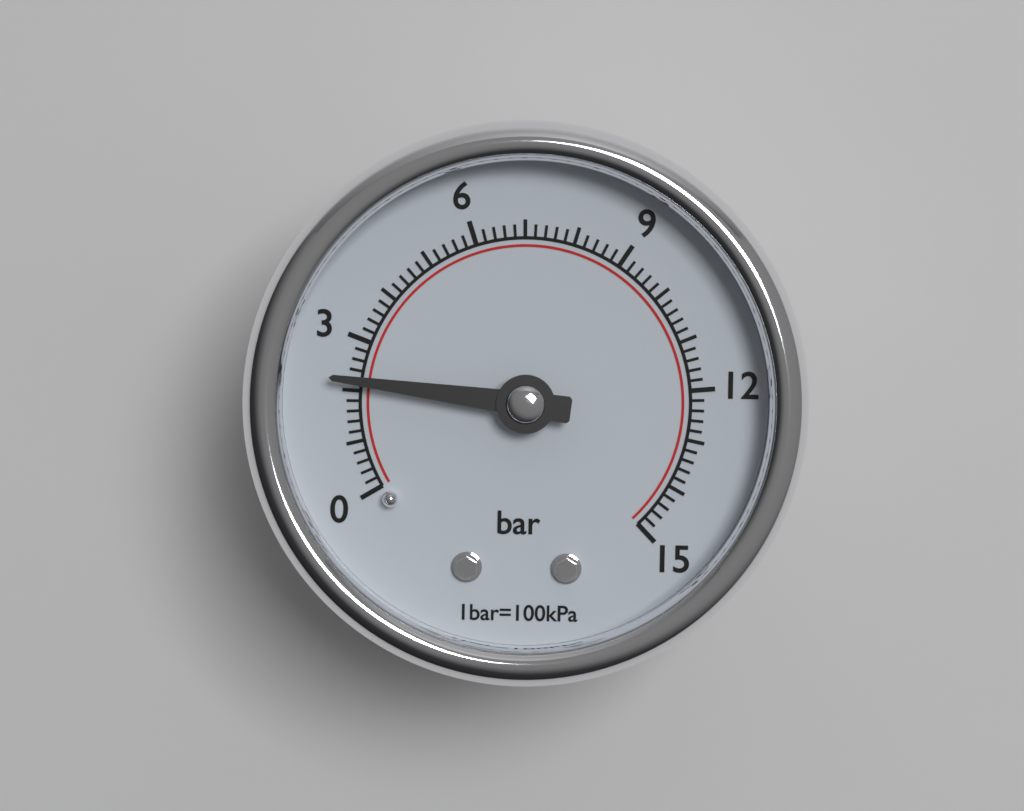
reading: 2.2 bar
